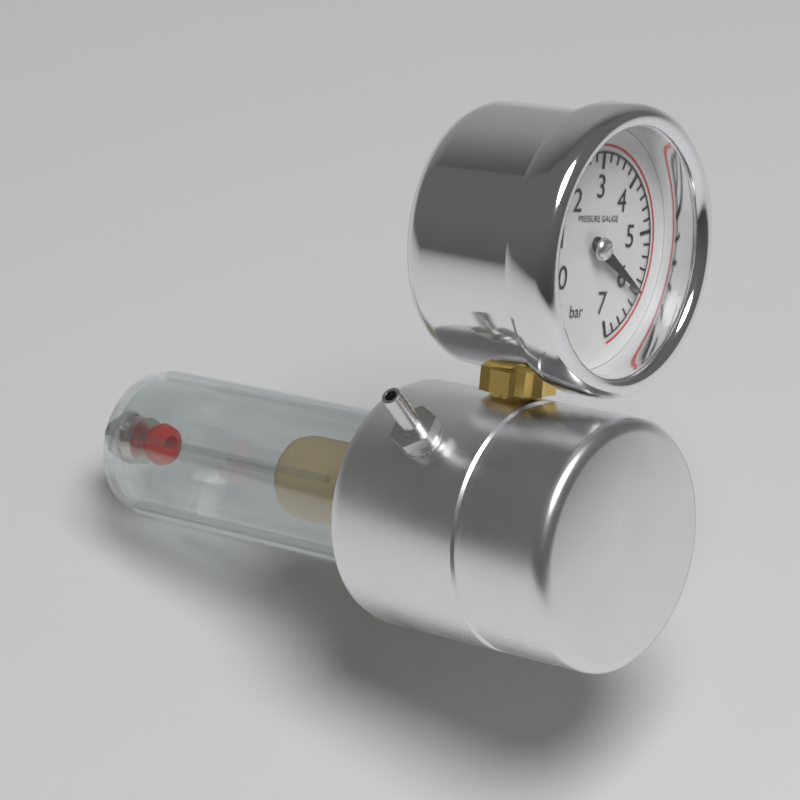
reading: 6.0 bar
